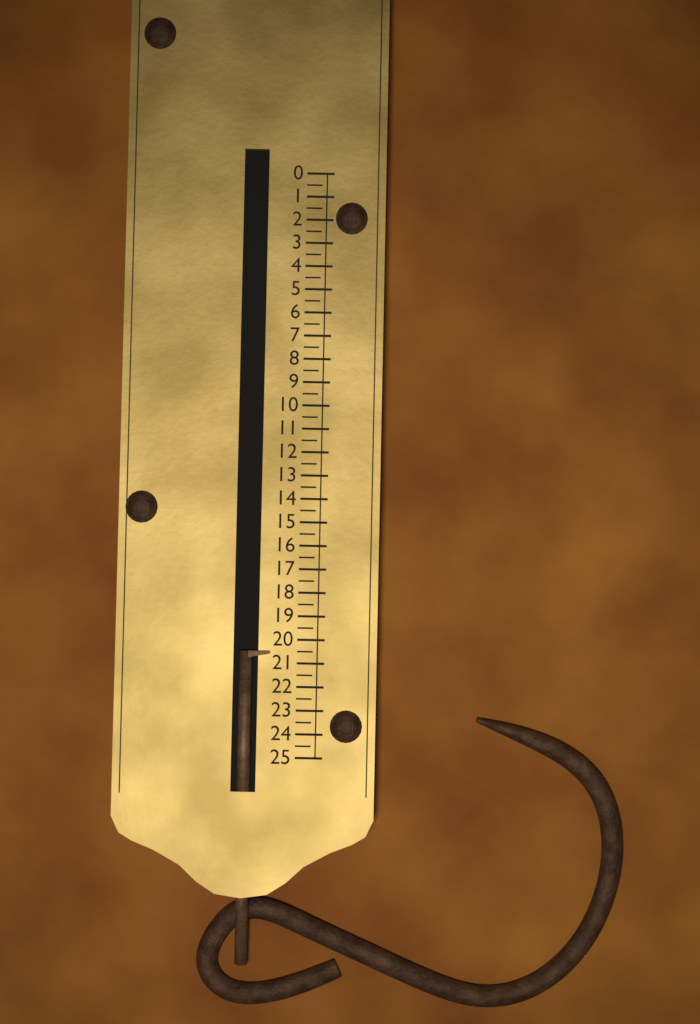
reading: 20.5 (no unit)
